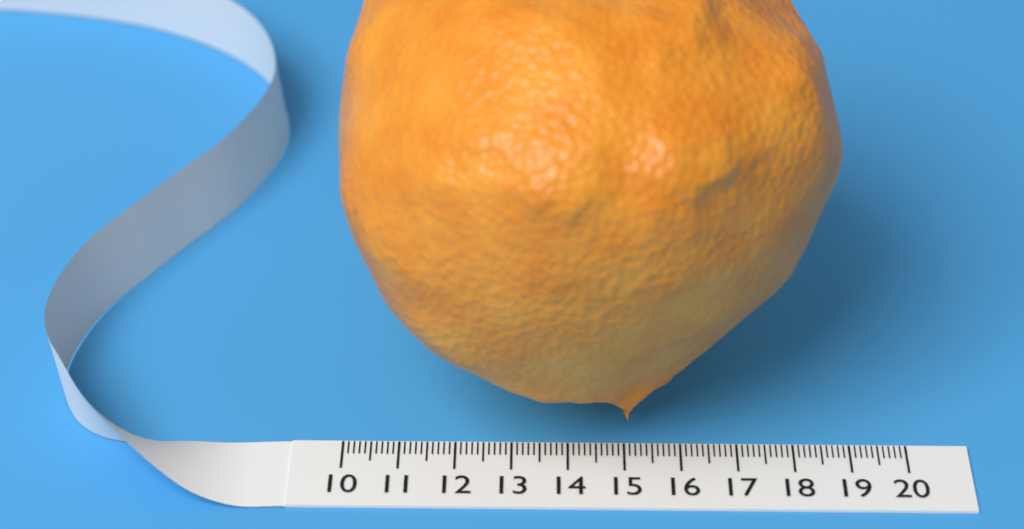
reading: 18.6 (no unit)
